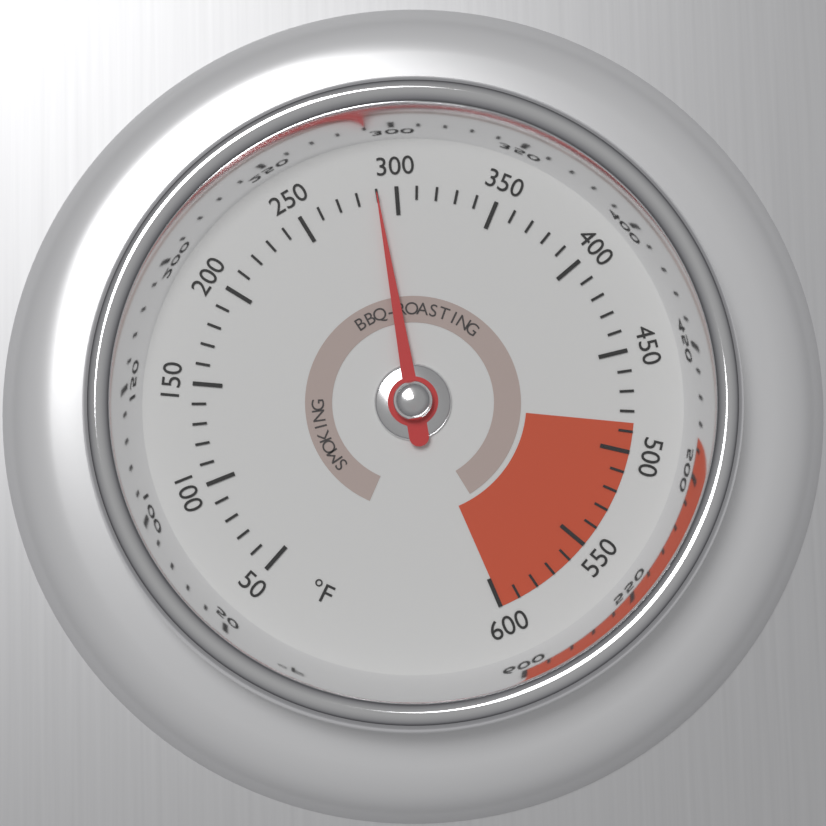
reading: 290 °F
